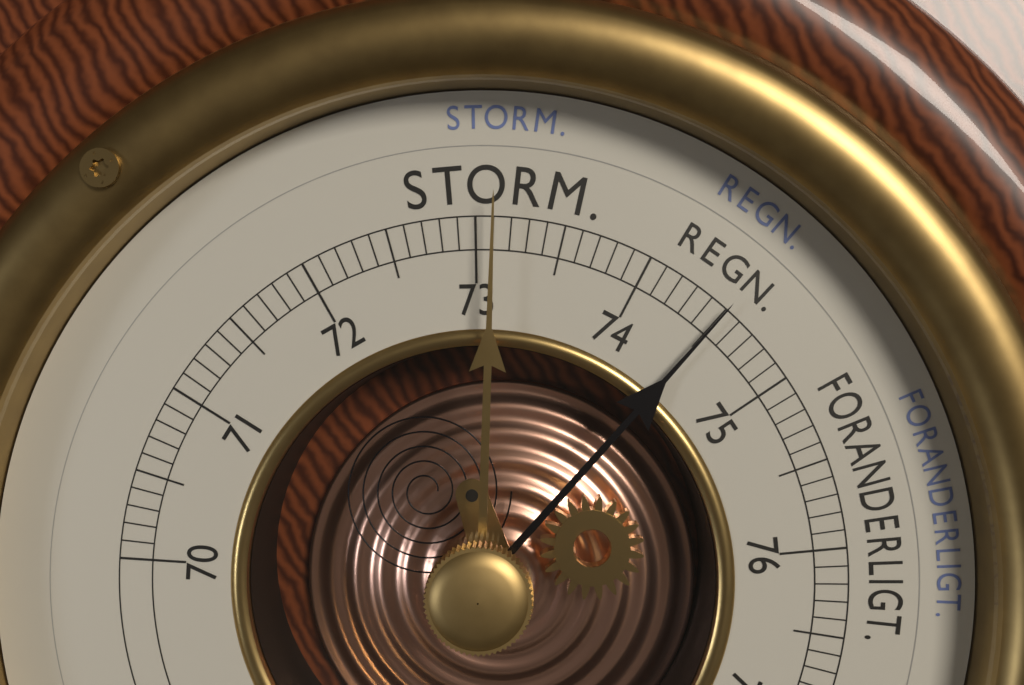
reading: 74.5 cm
